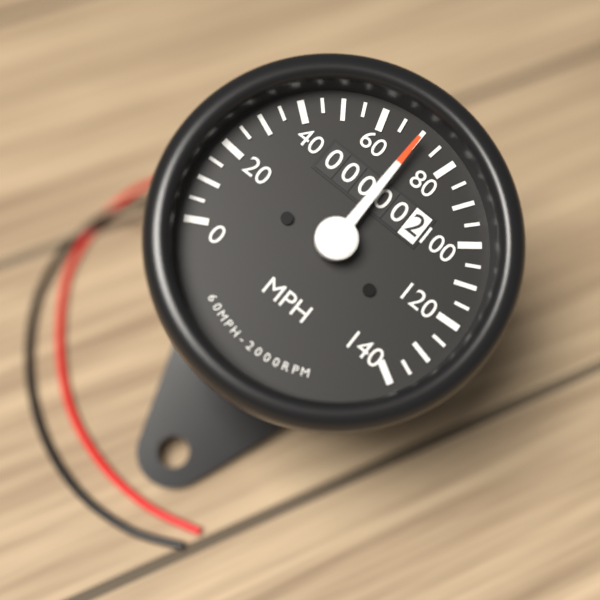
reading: 70 MPH
